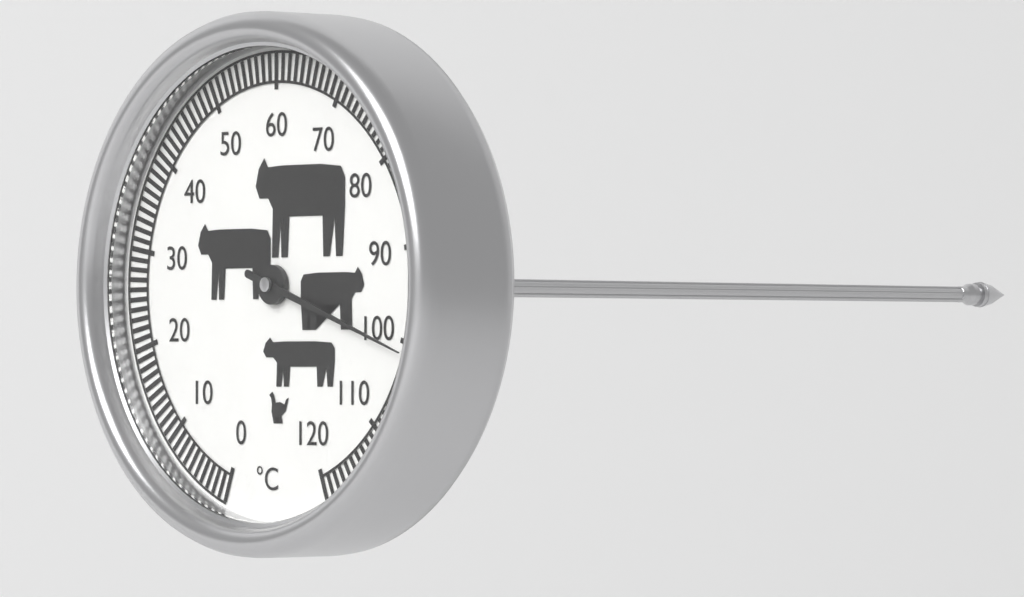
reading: 101 °C
